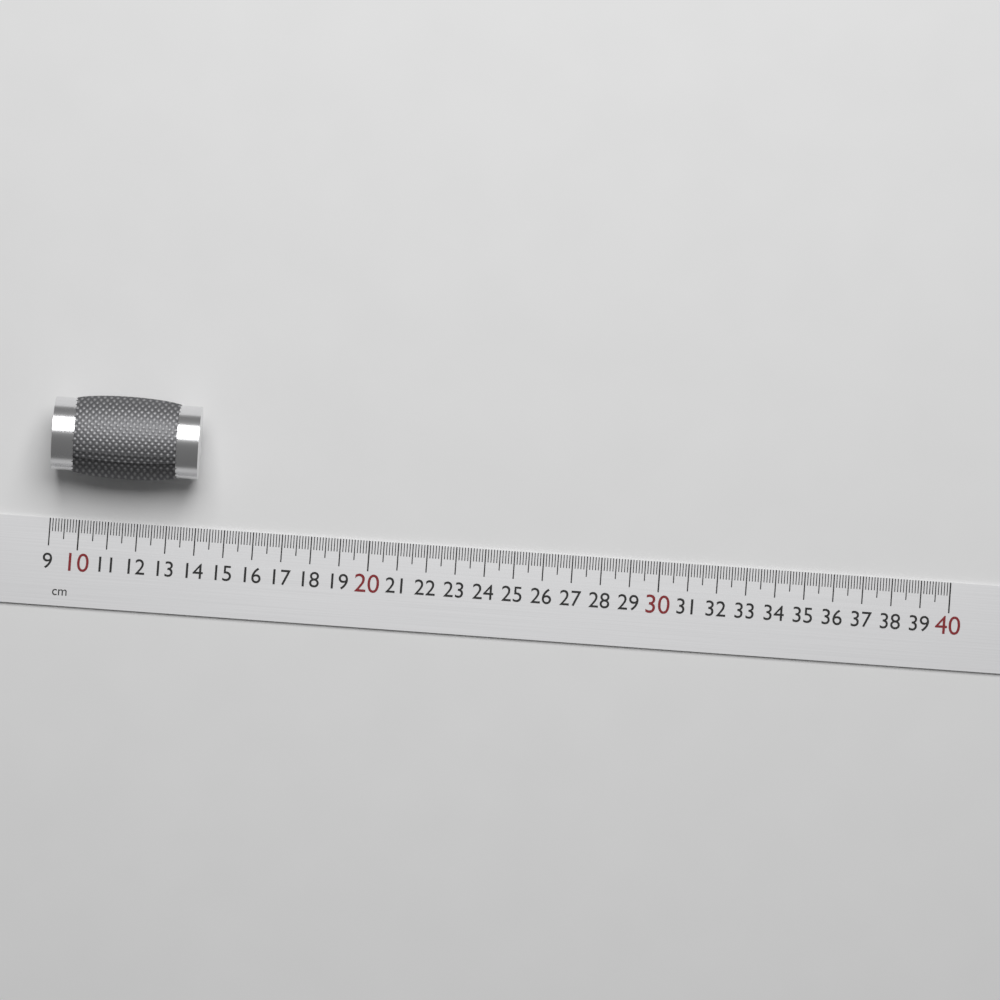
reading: 14.0 cm
